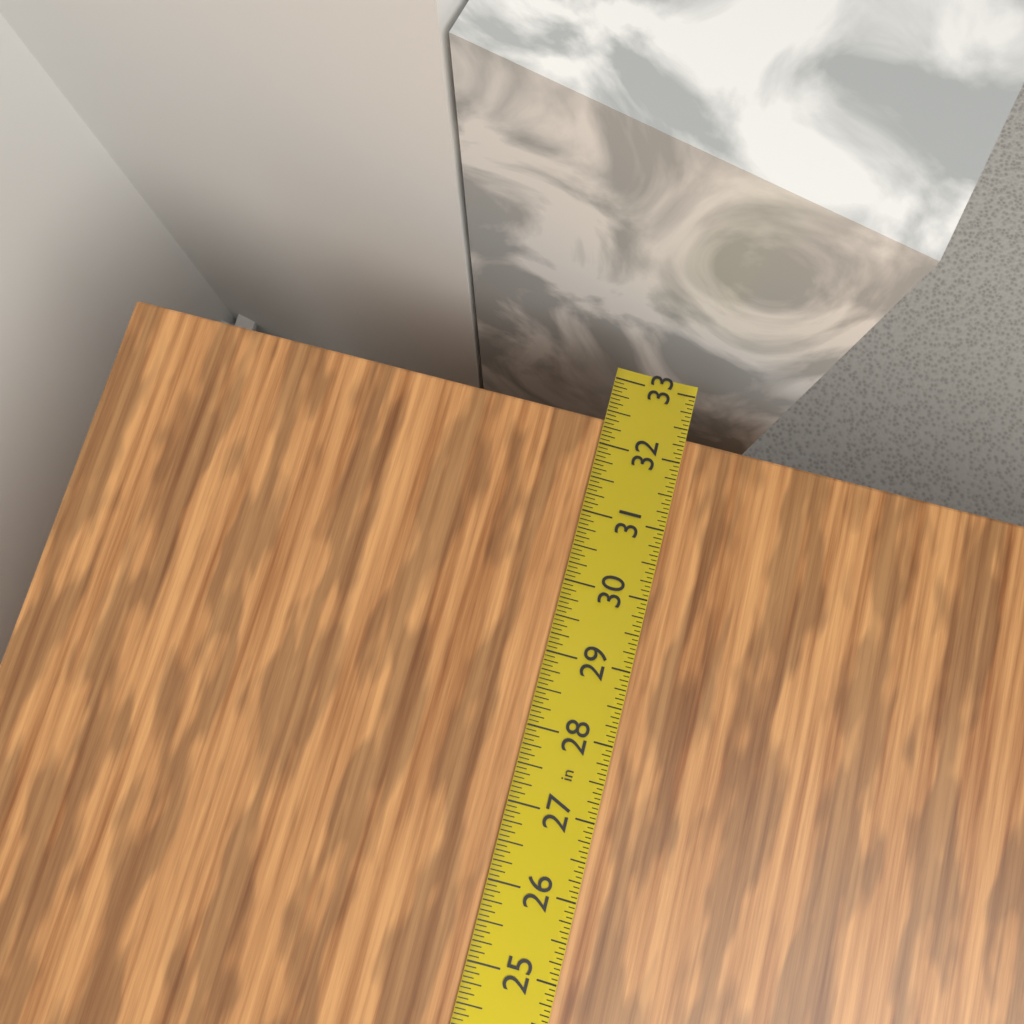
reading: 32.3750 in
